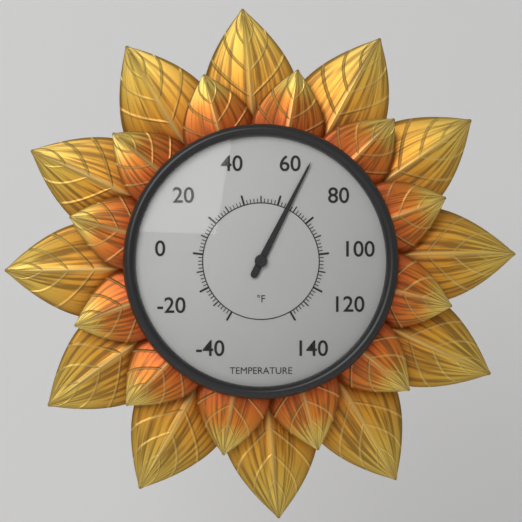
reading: 66 °F
